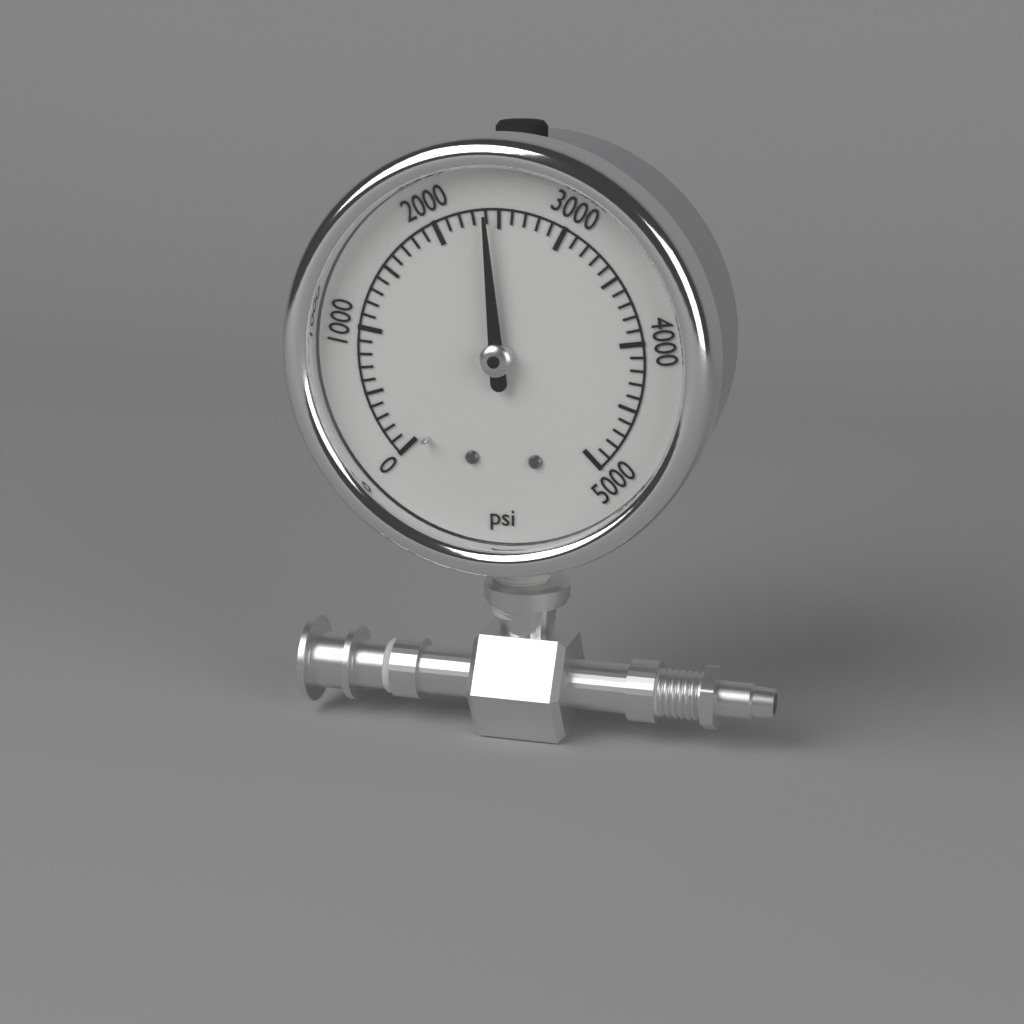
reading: 2400 psi
